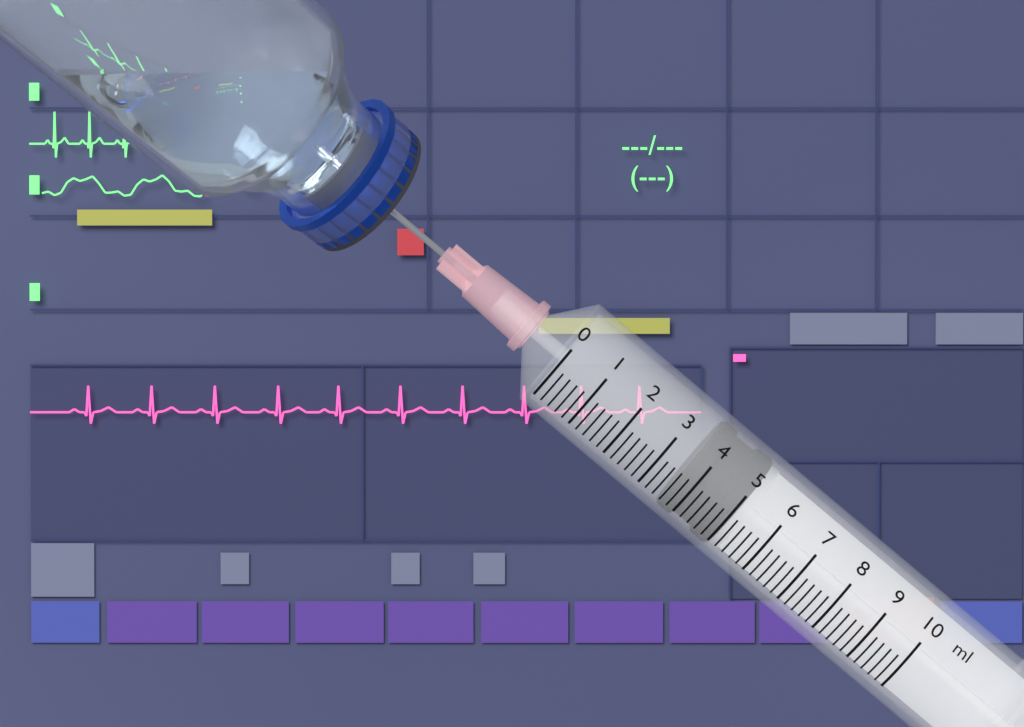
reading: 3.6 ml
